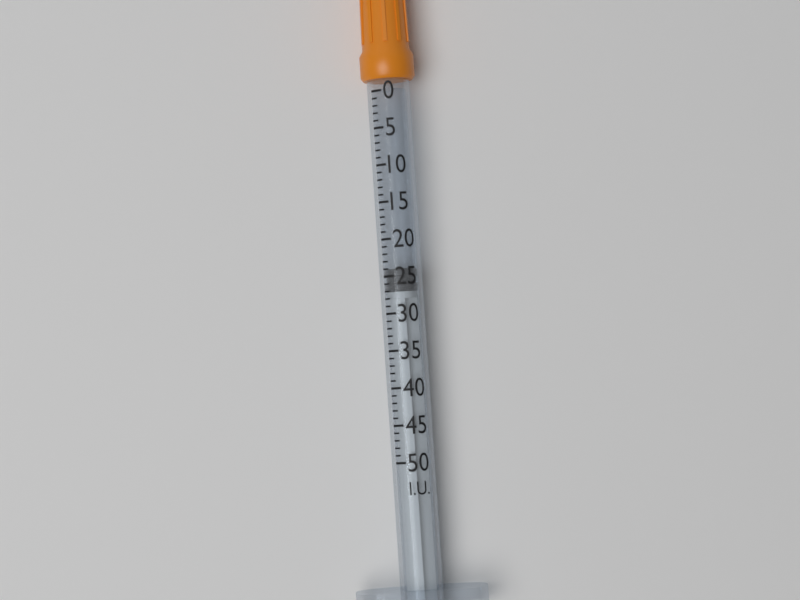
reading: 24 I.U.
